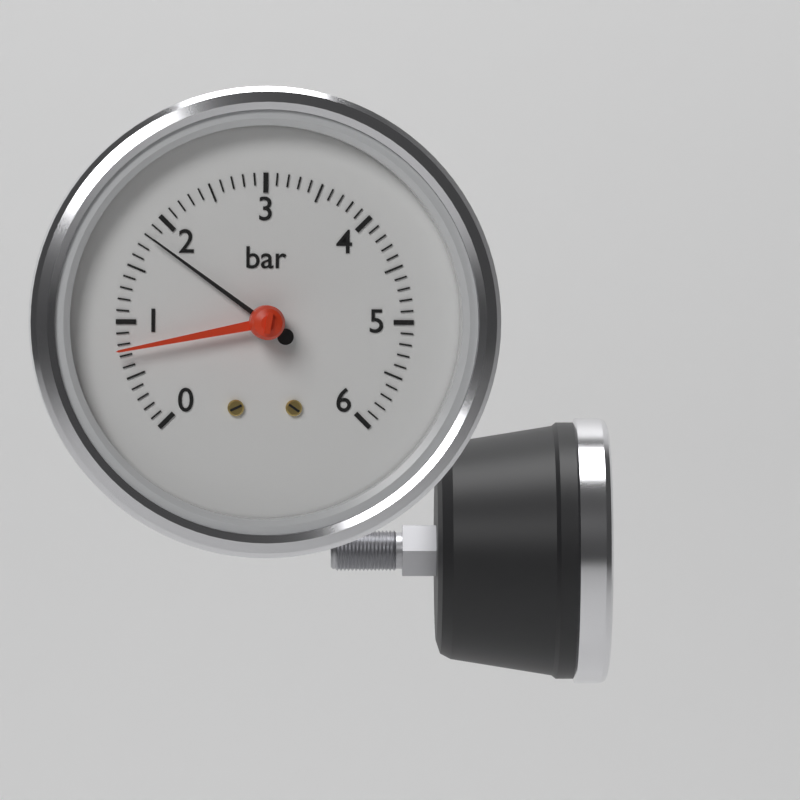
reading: 1.8 bar
